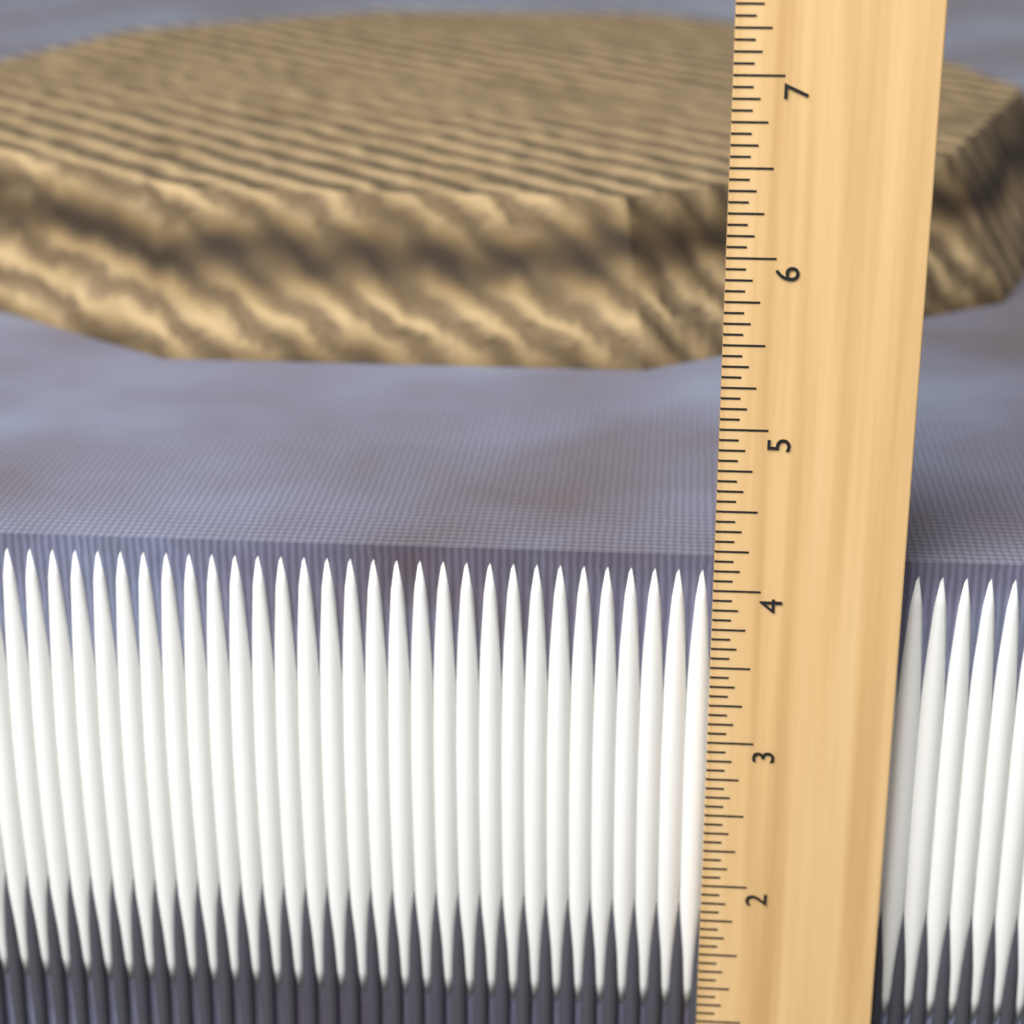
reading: 4.1250 in
